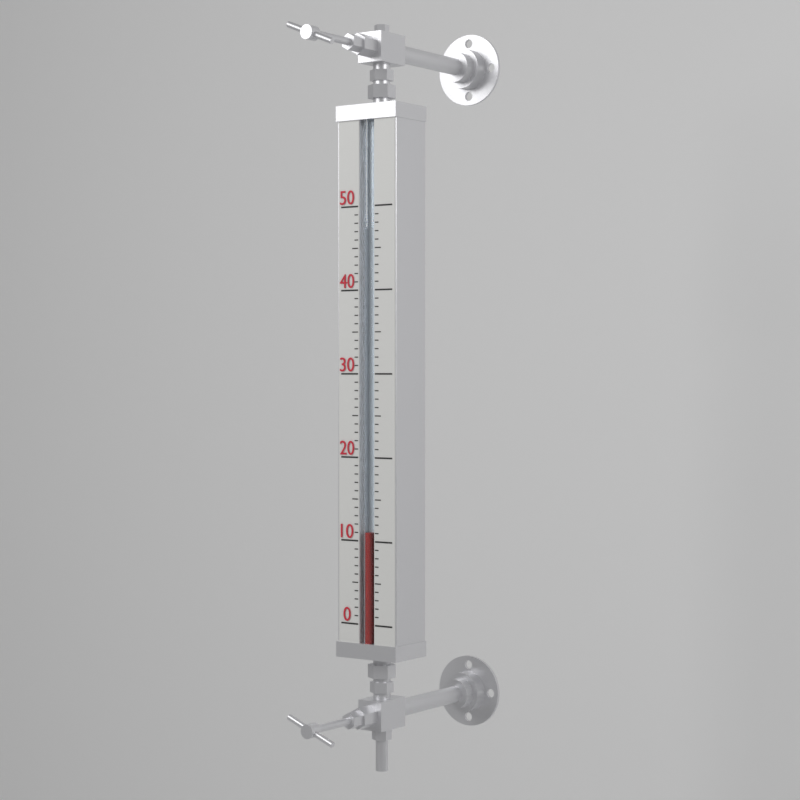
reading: 11 (no unit)
